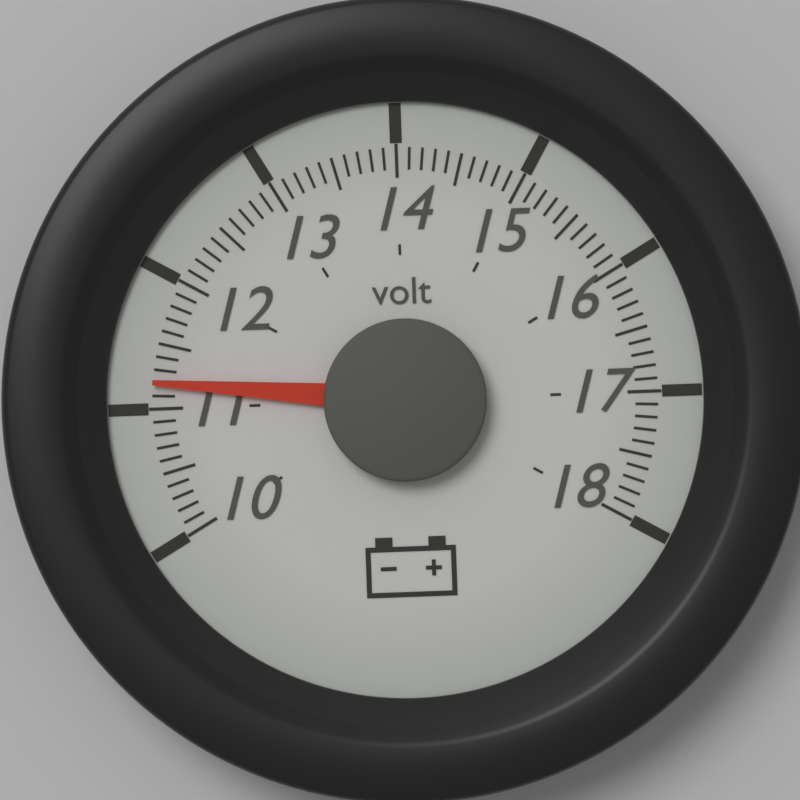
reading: 11.2 volt
